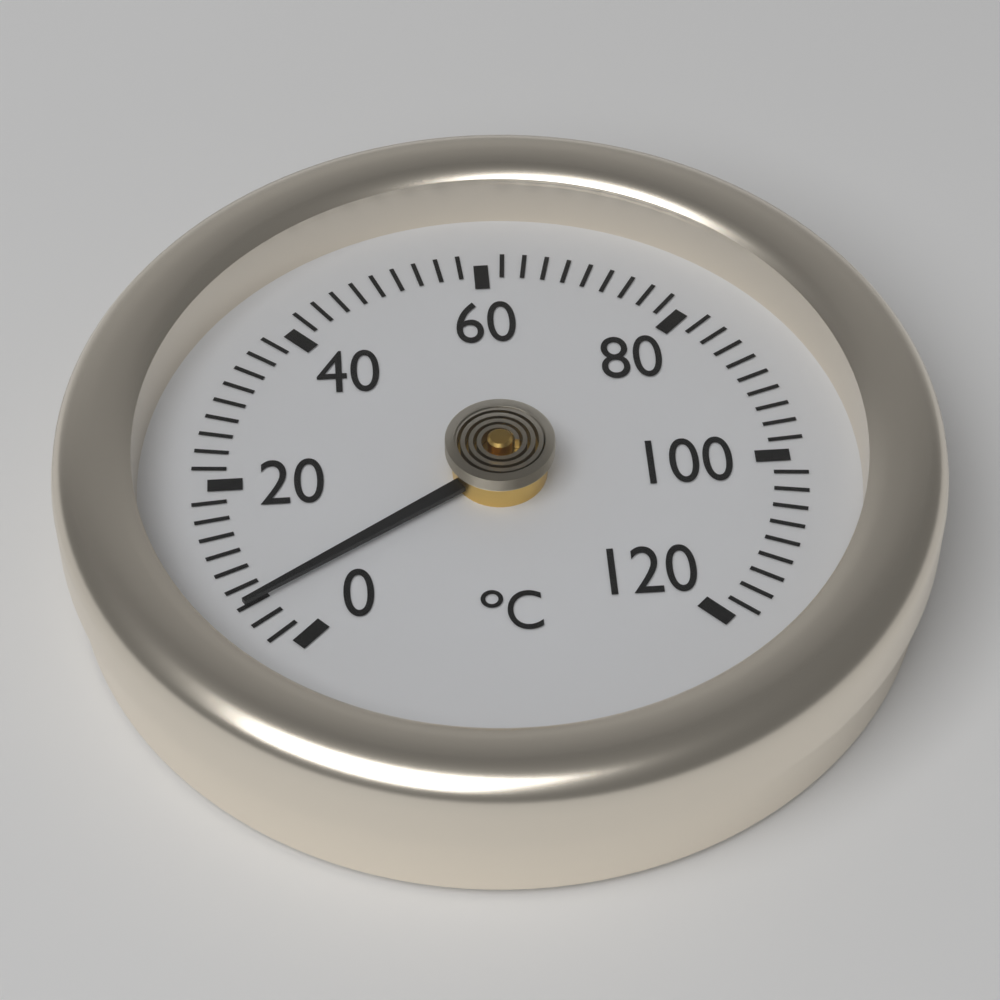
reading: 6 °C
